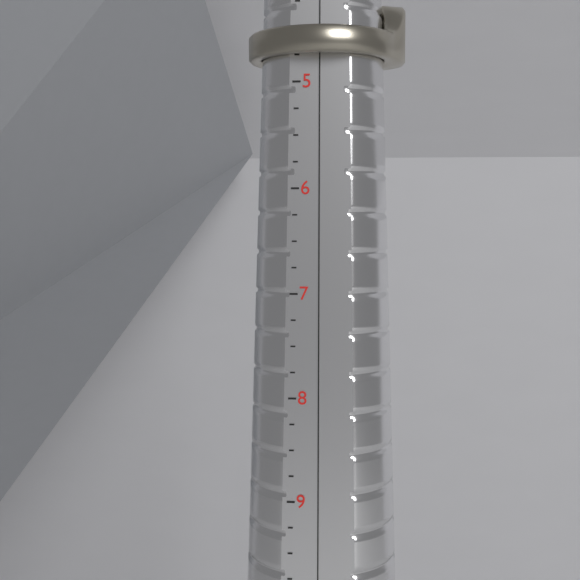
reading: 4.75 (no unit)
